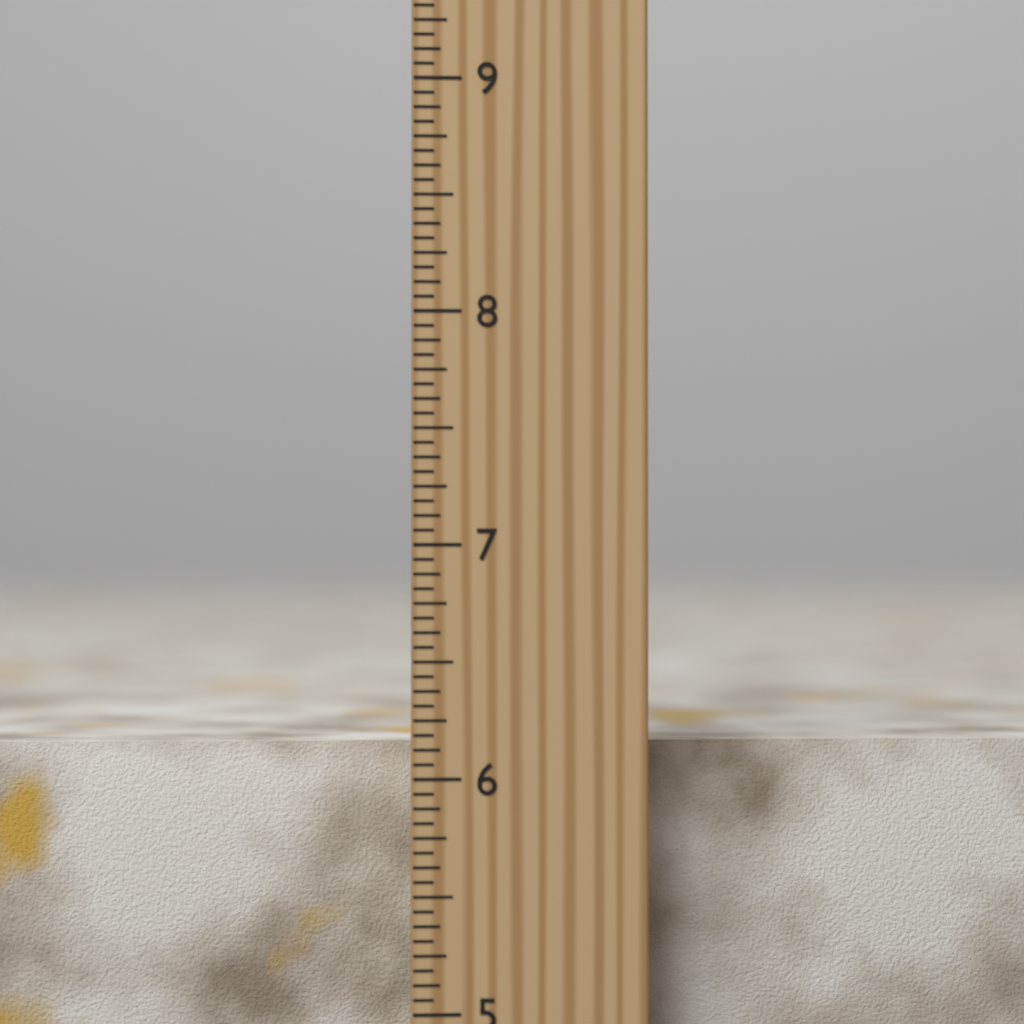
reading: 6.1250 inch
